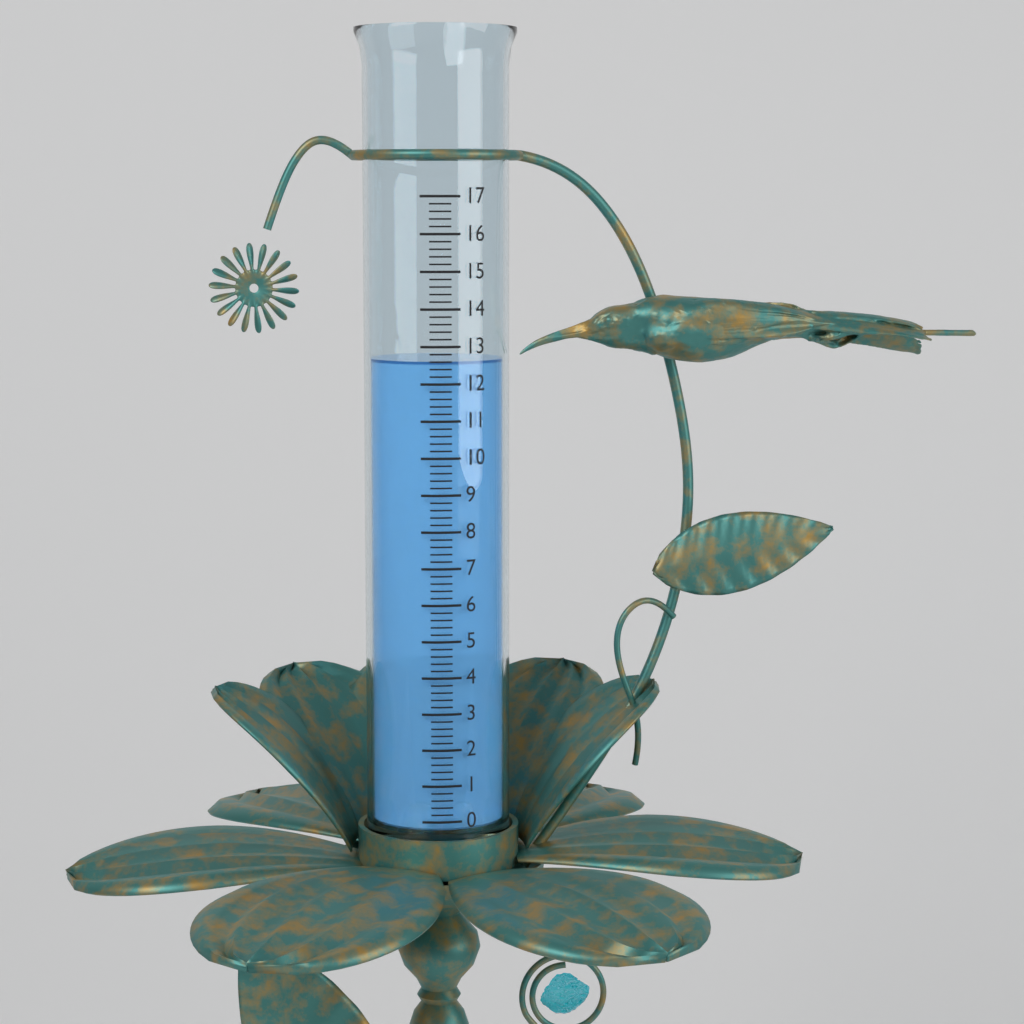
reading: 12.6 (no unit)
